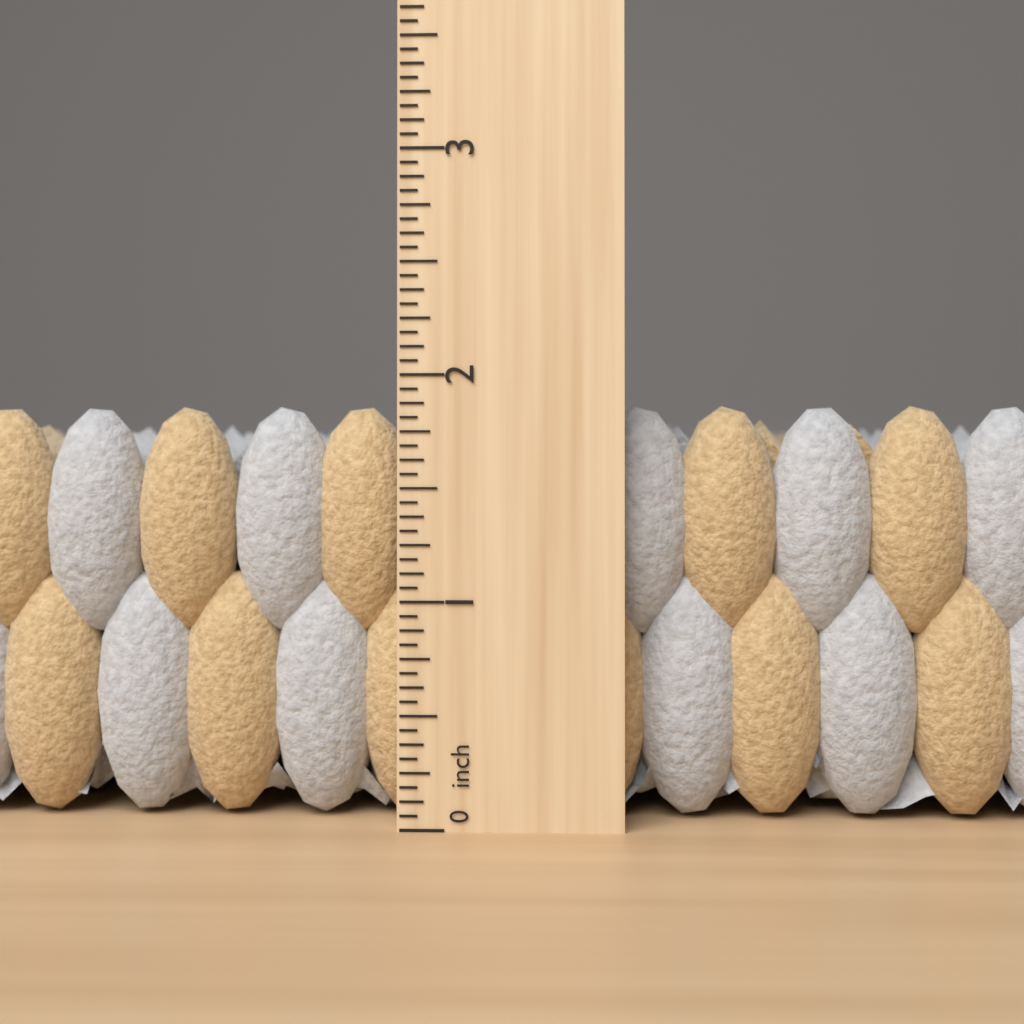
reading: 1.8750 inch
